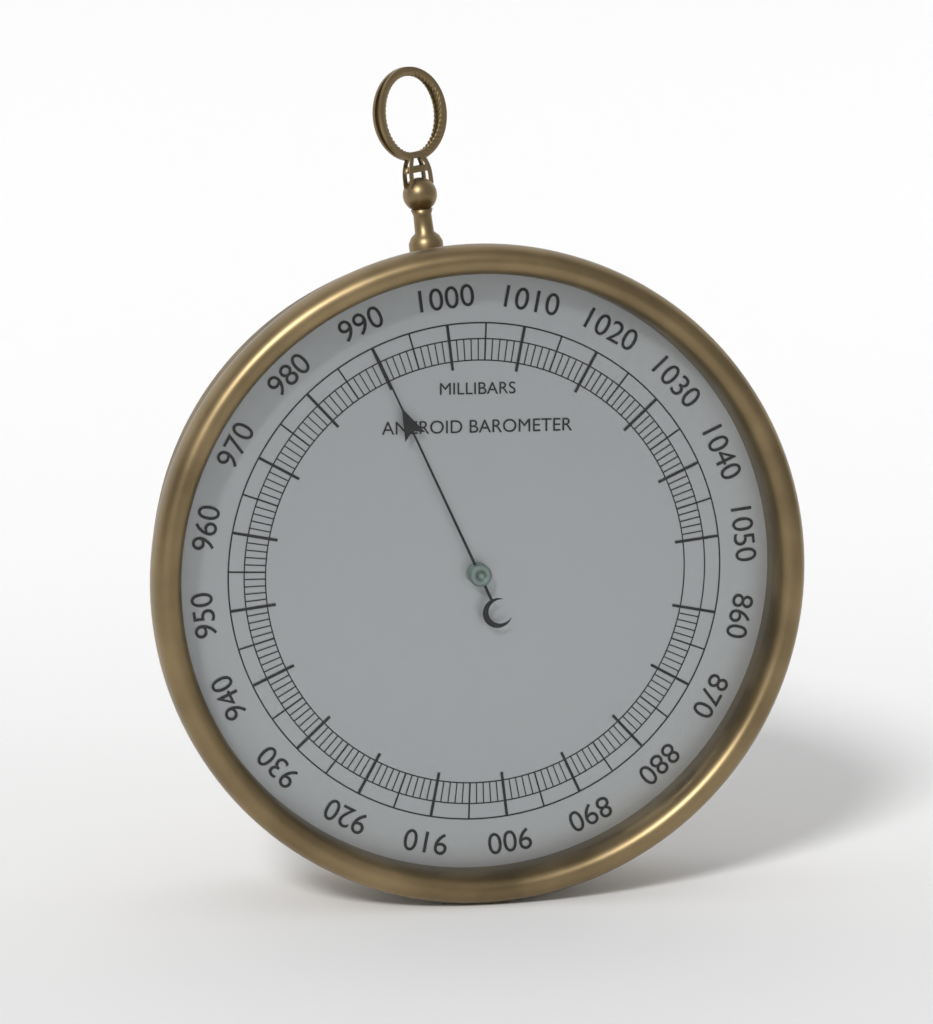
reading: 990 mbar
